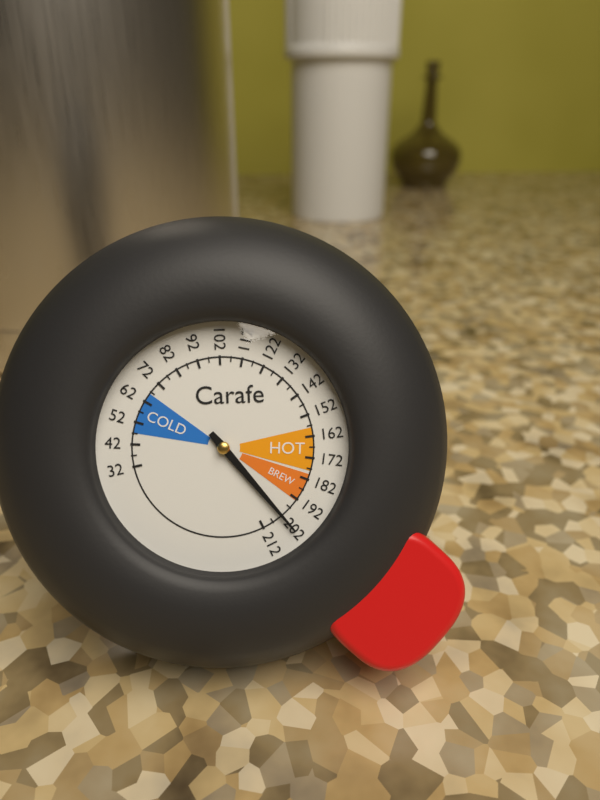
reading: 202 (no unit)
